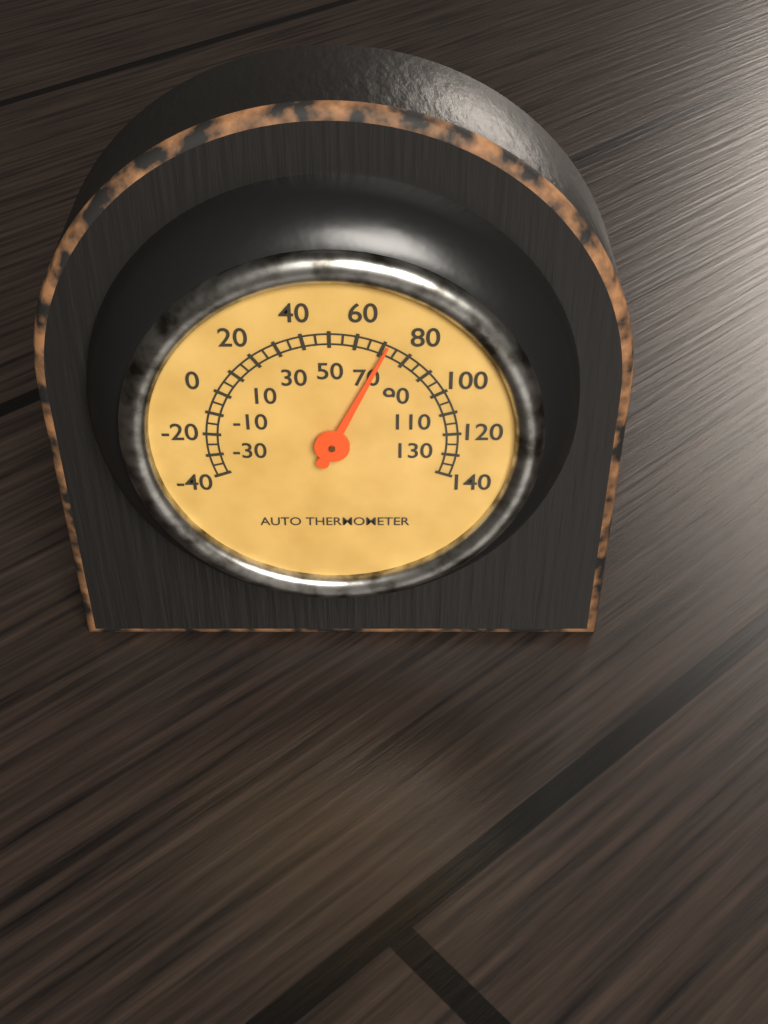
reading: 71 (no unit)
